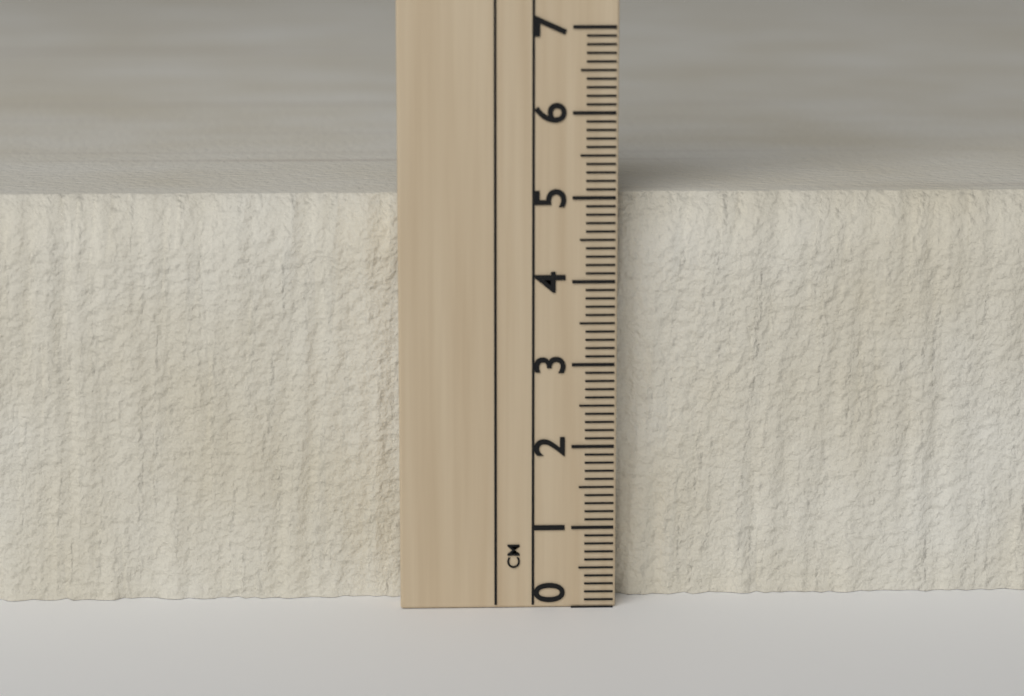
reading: 5.0 cm
